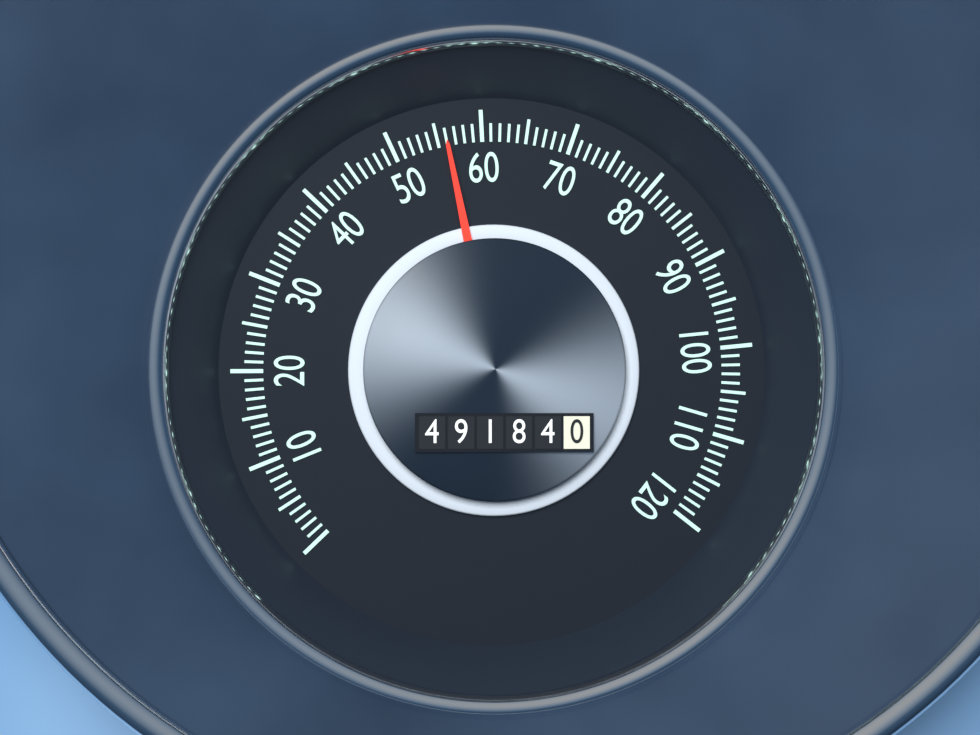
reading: 56 (no unit)
